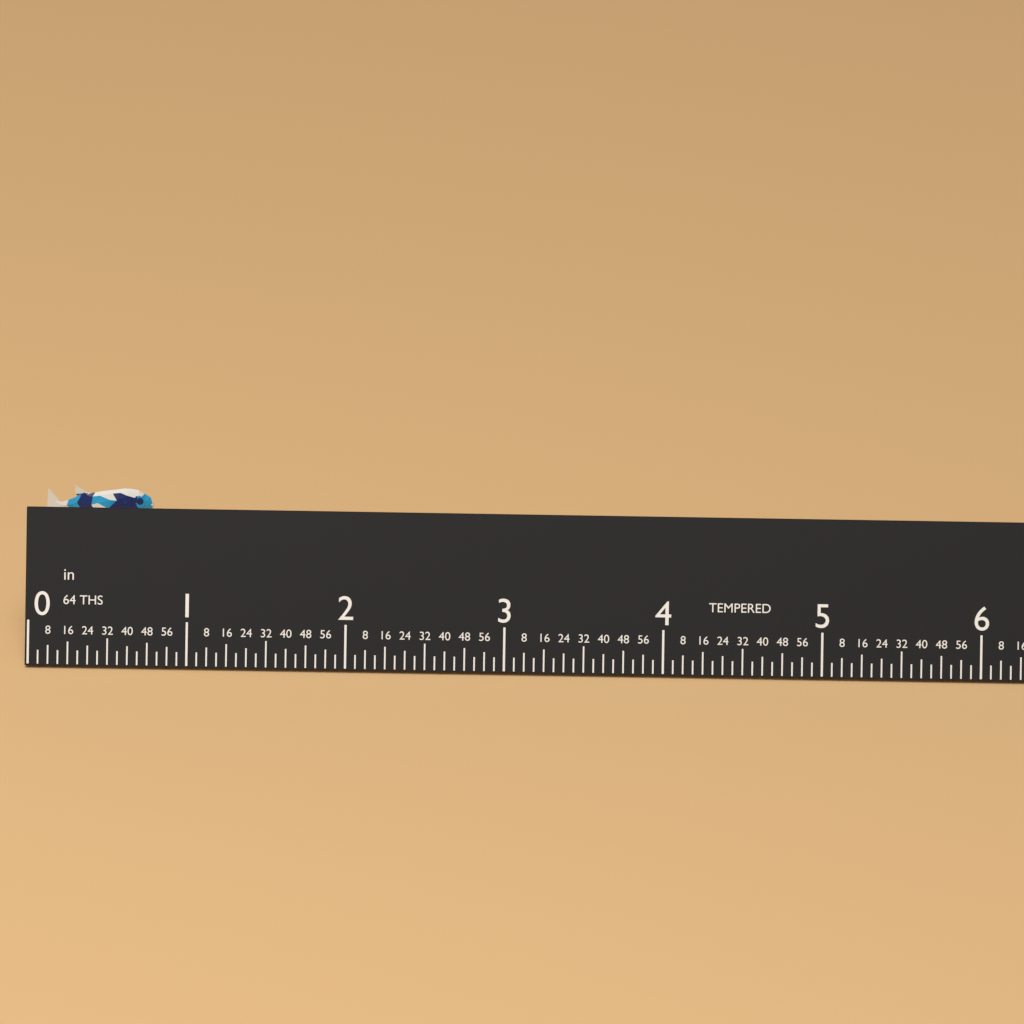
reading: 0.6875 in
